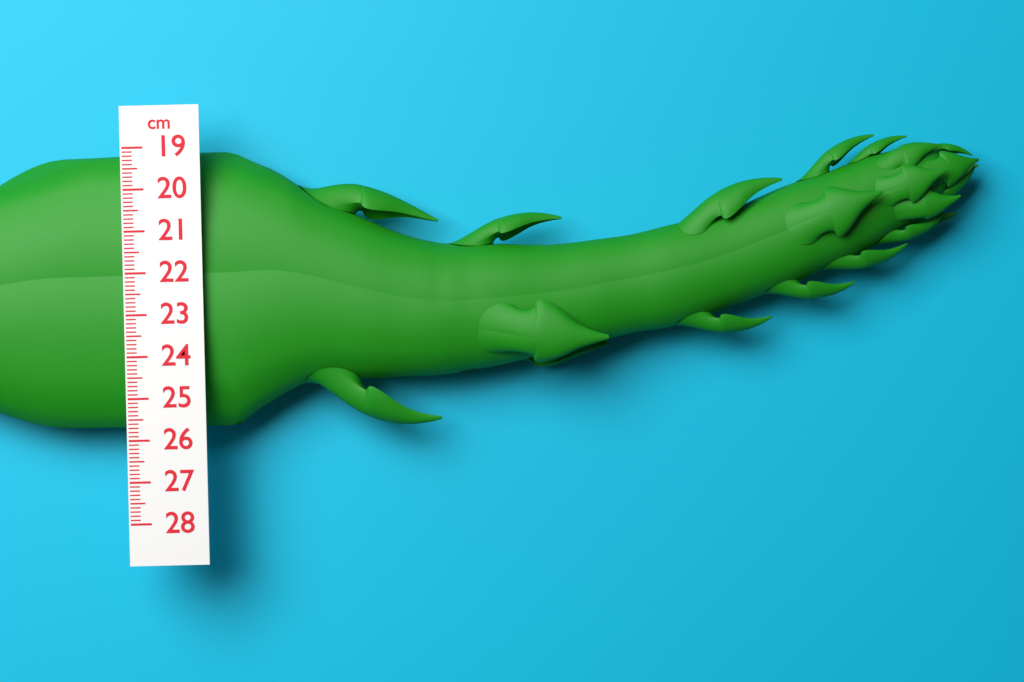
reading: 25.8 cm
